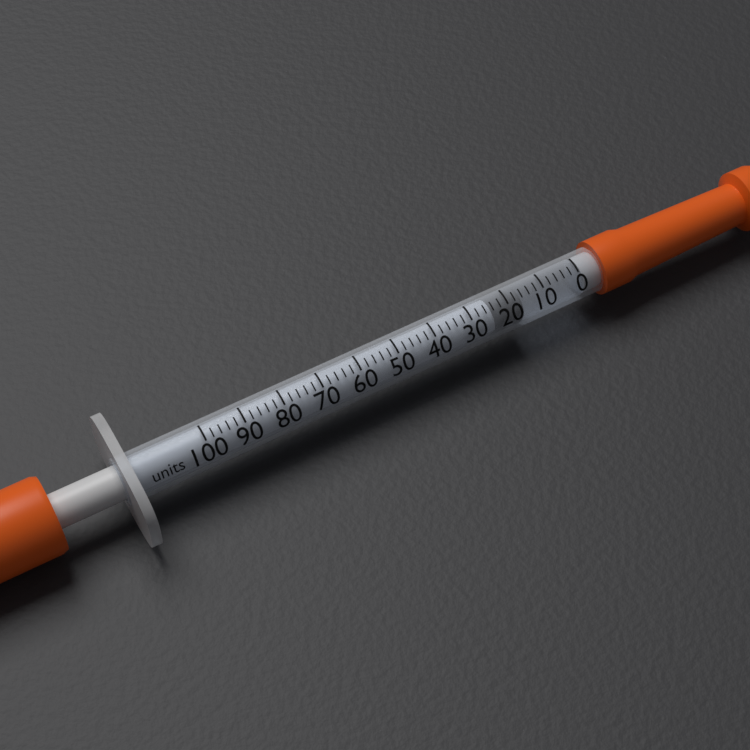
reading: 16 units
